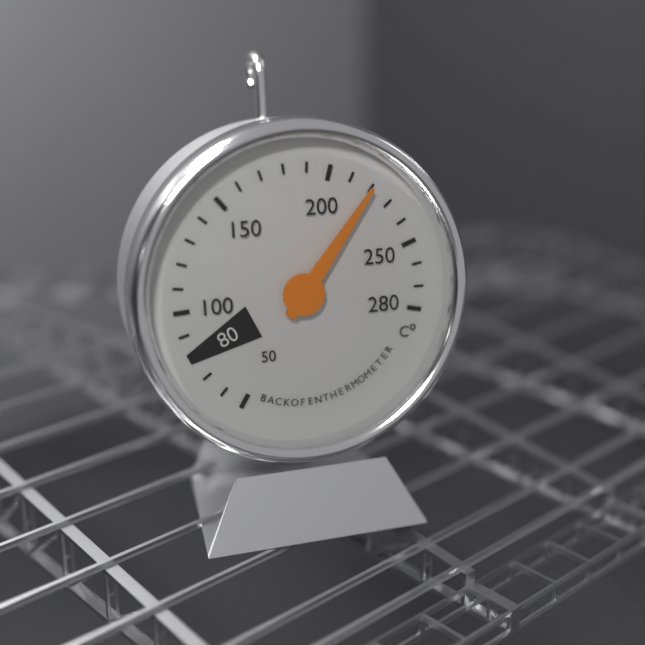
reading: 220 °C
